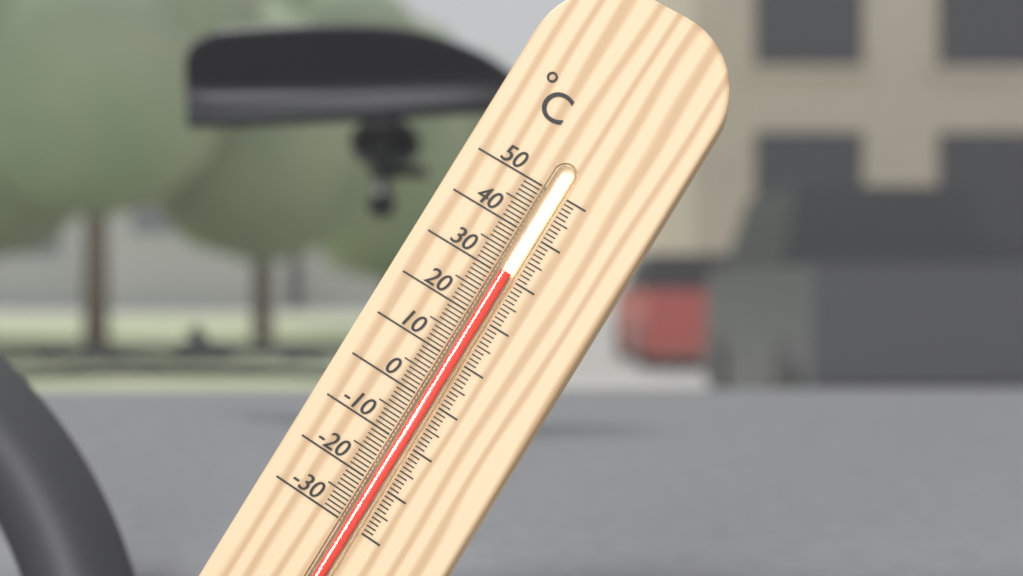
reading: 31 °C
